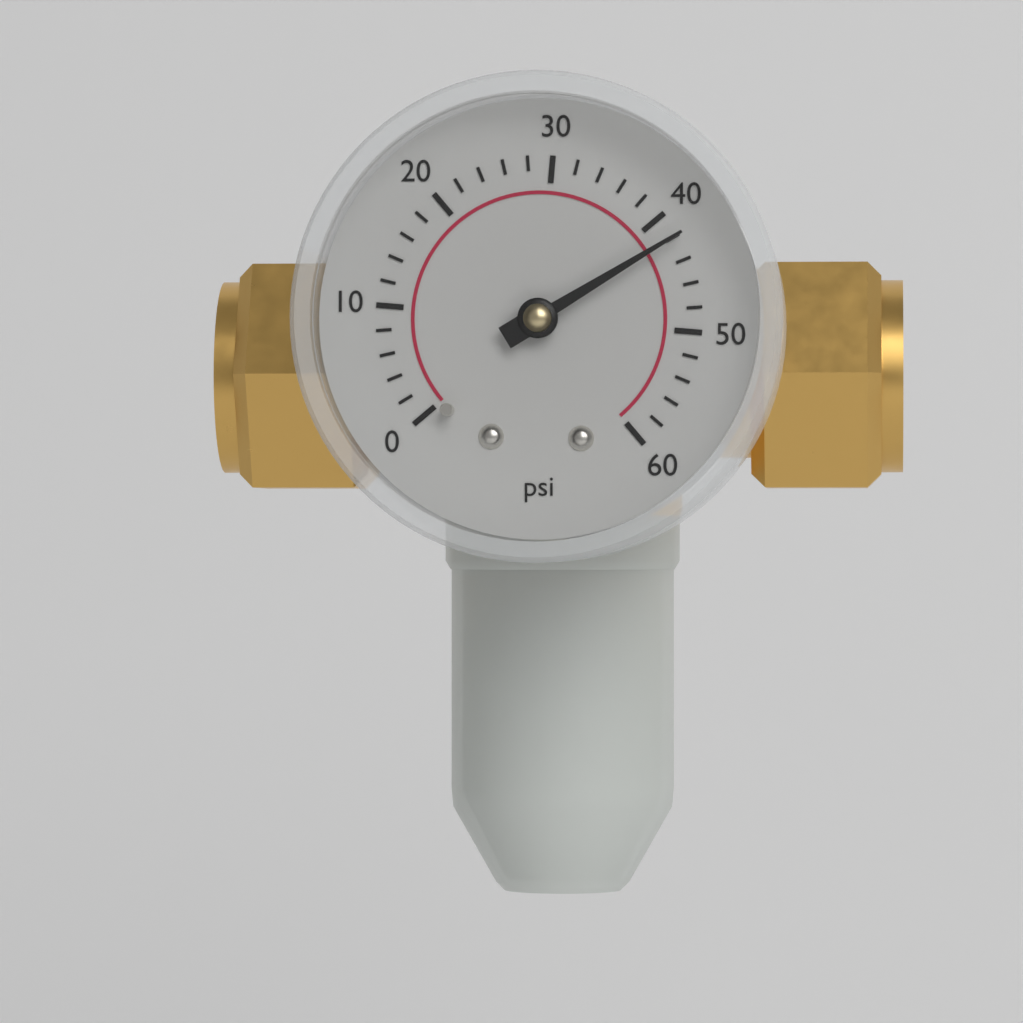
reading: 42 psi
